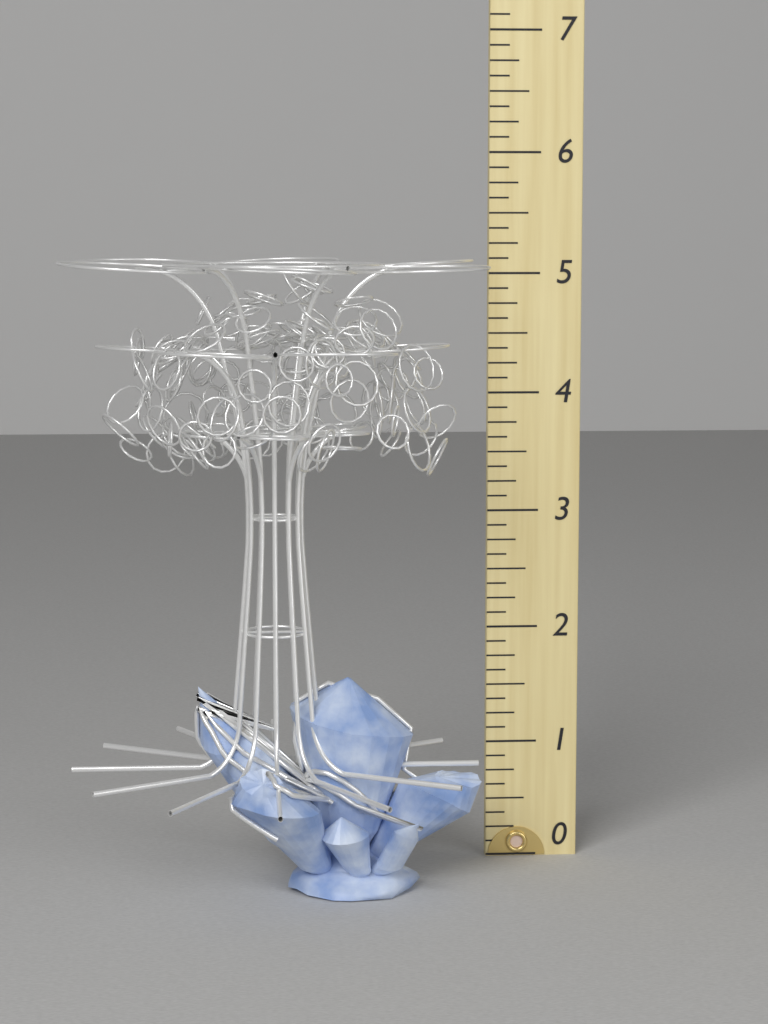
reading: 5.125 (no unit)
